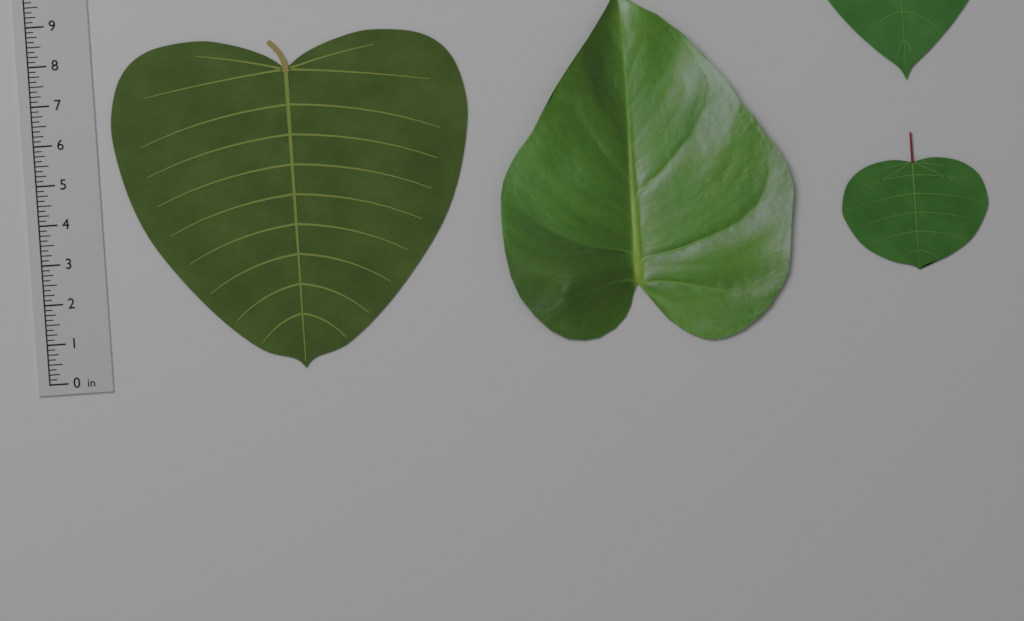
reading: 8.375 in
